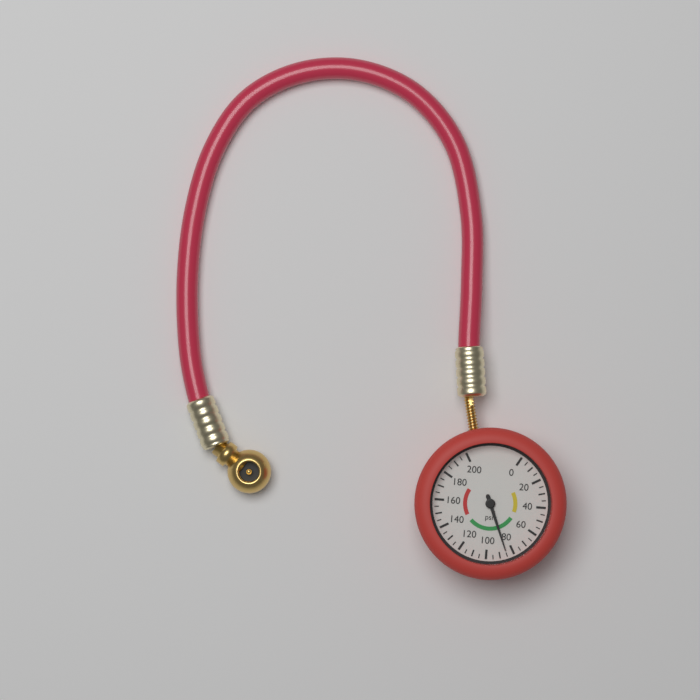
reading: 85 psi
